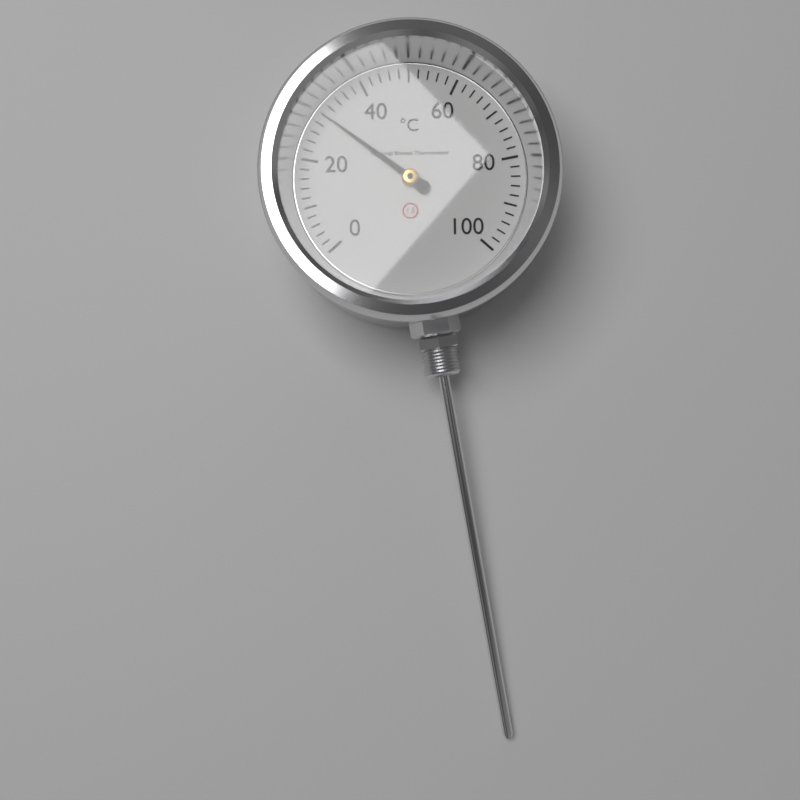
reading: 30 °C
